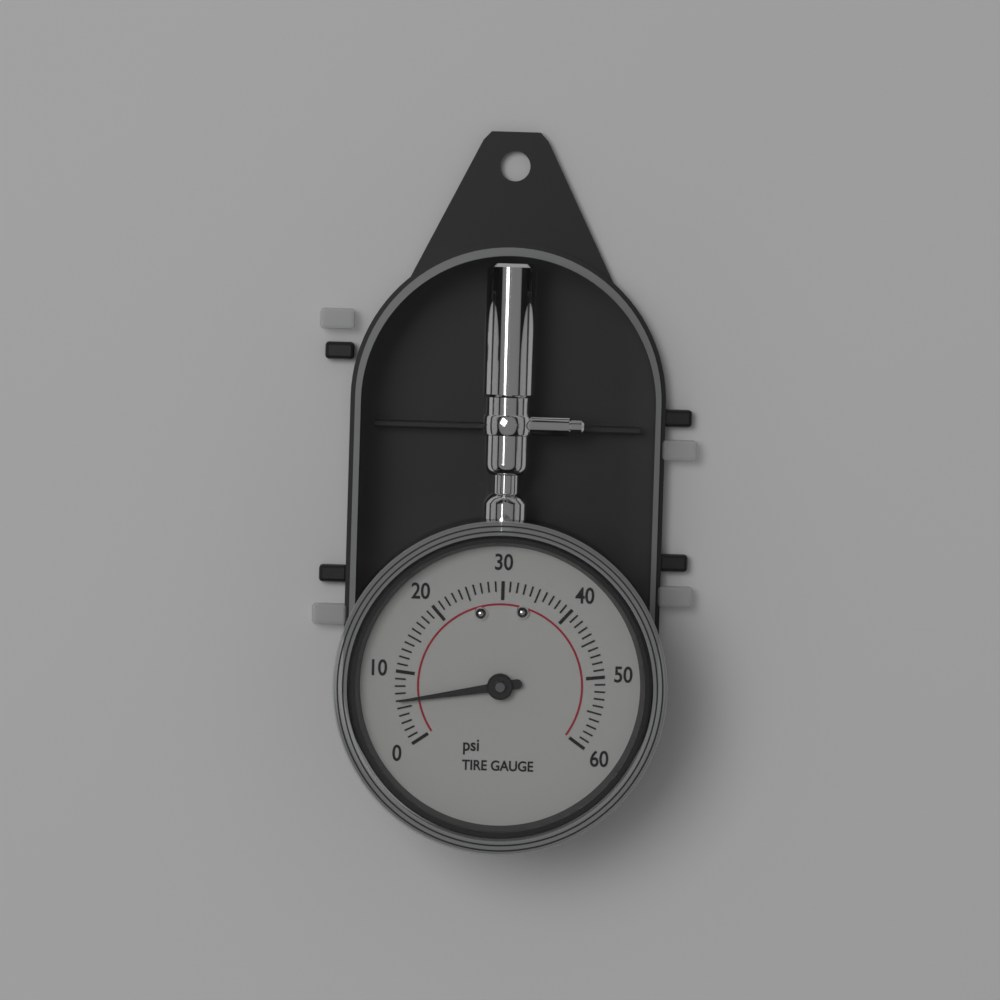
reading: 6 psi
